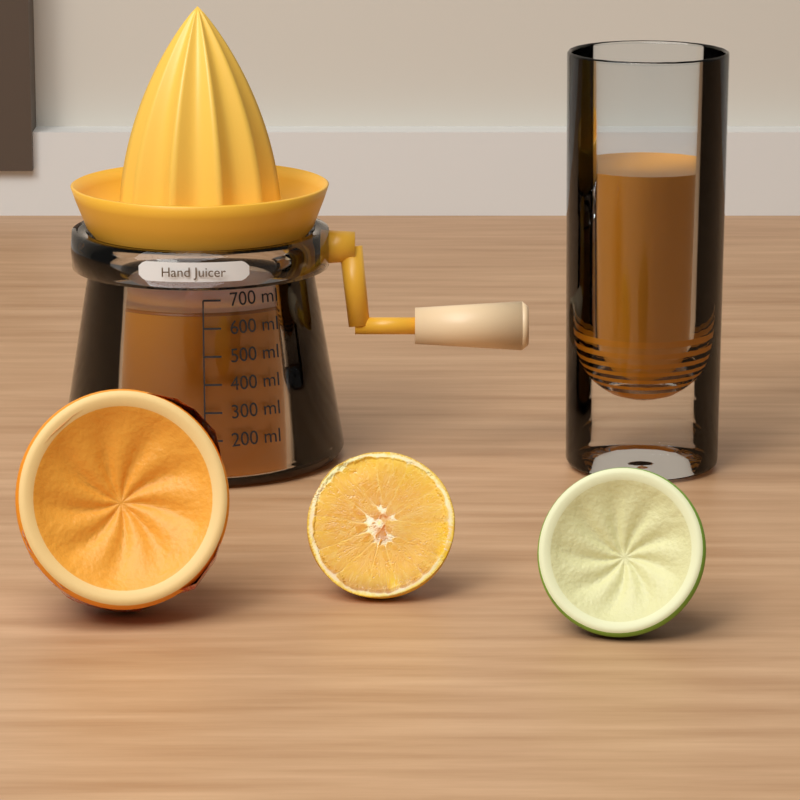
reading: 650 ml
